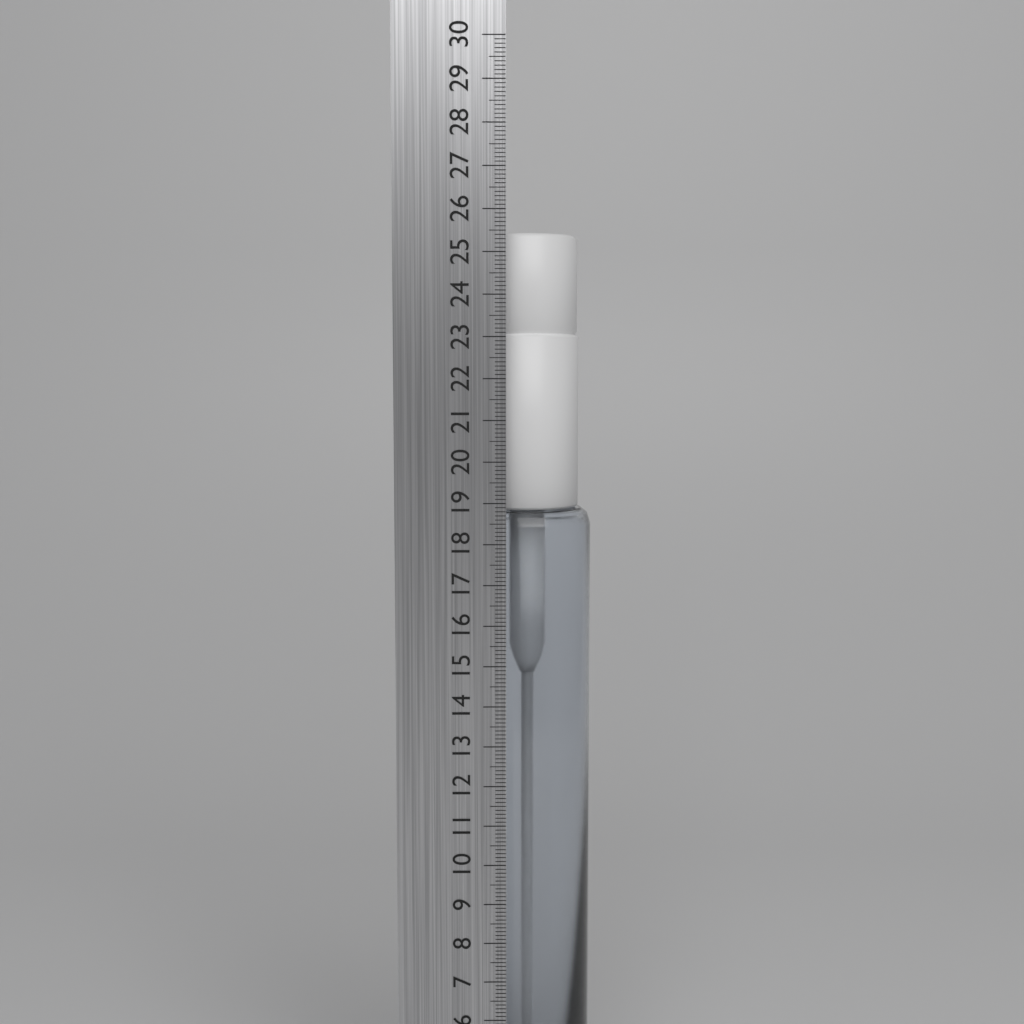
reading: 25.5 cm
